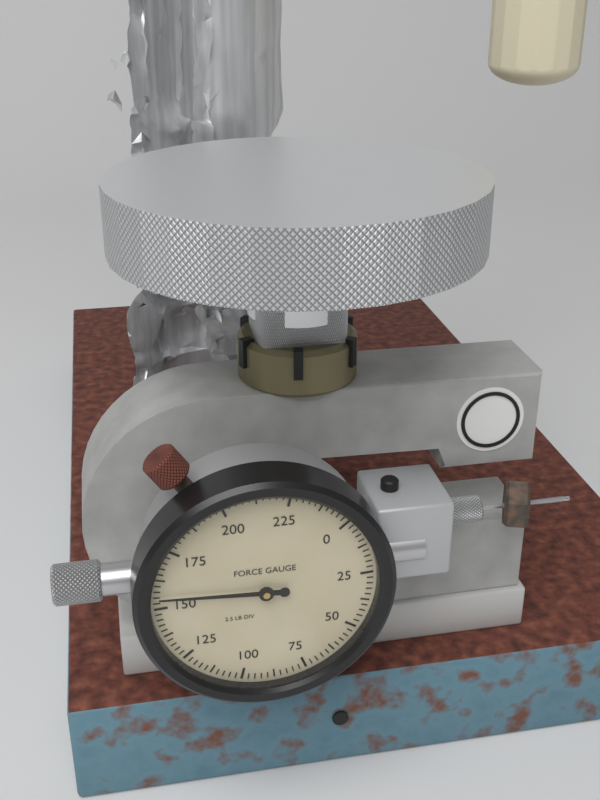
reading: 155.0 lb
